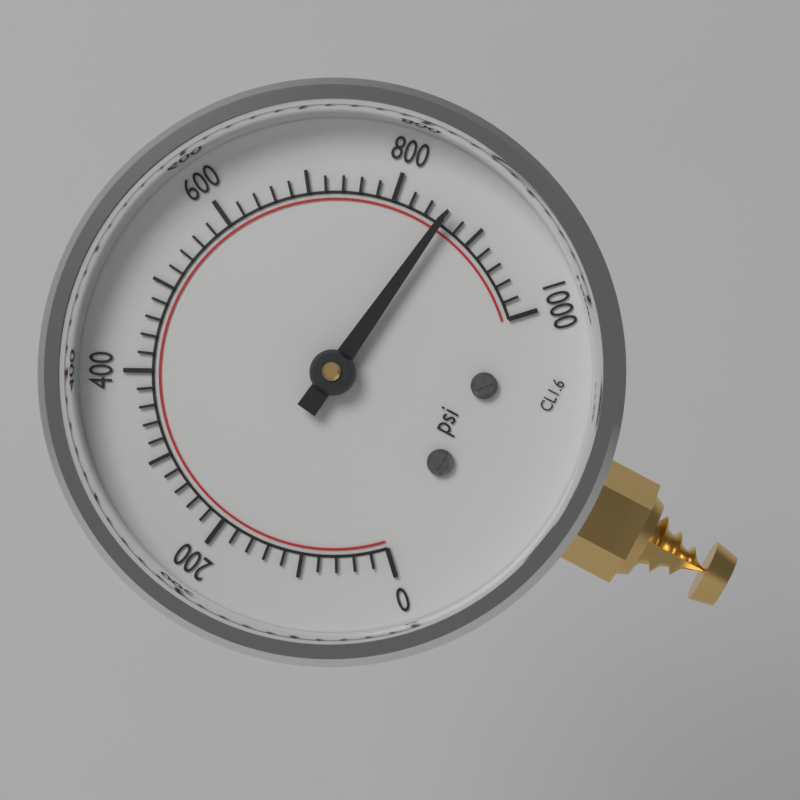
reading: 860 psi
